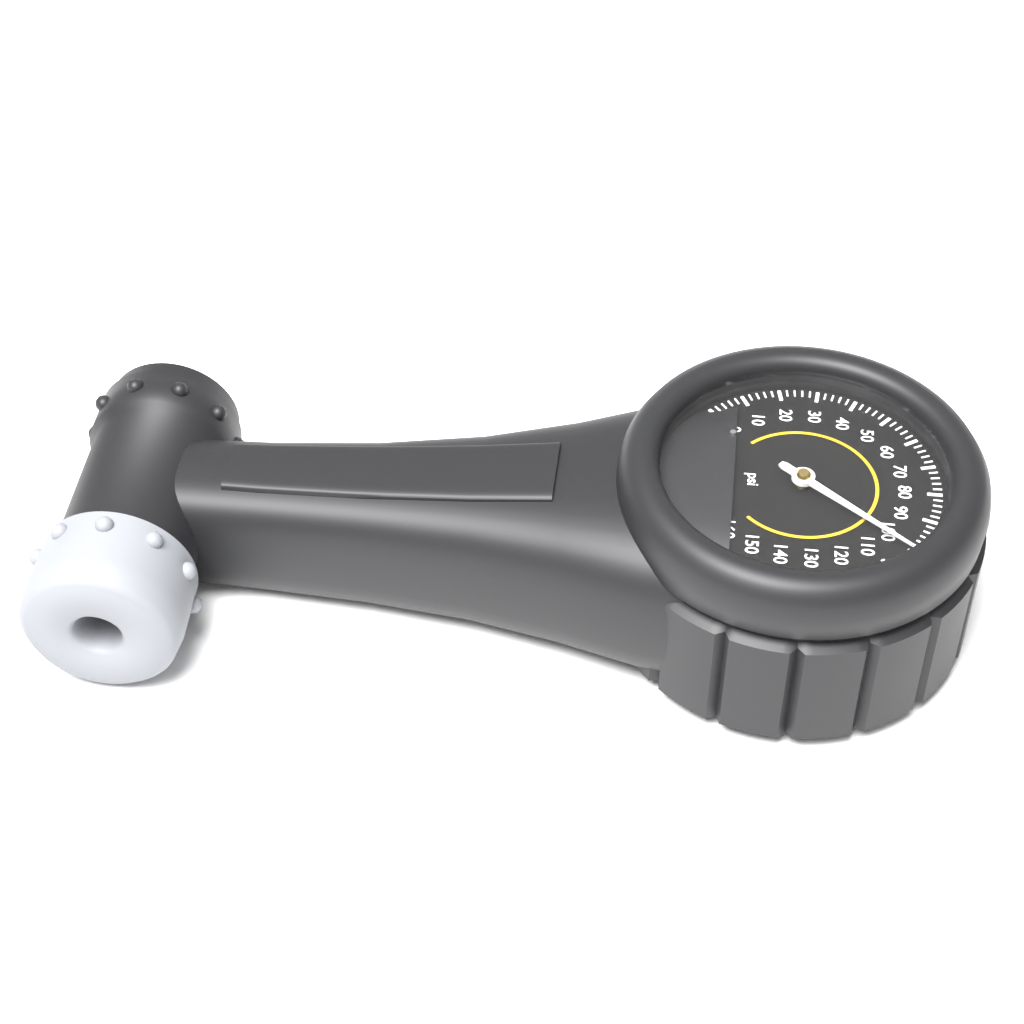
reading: 102 psi
